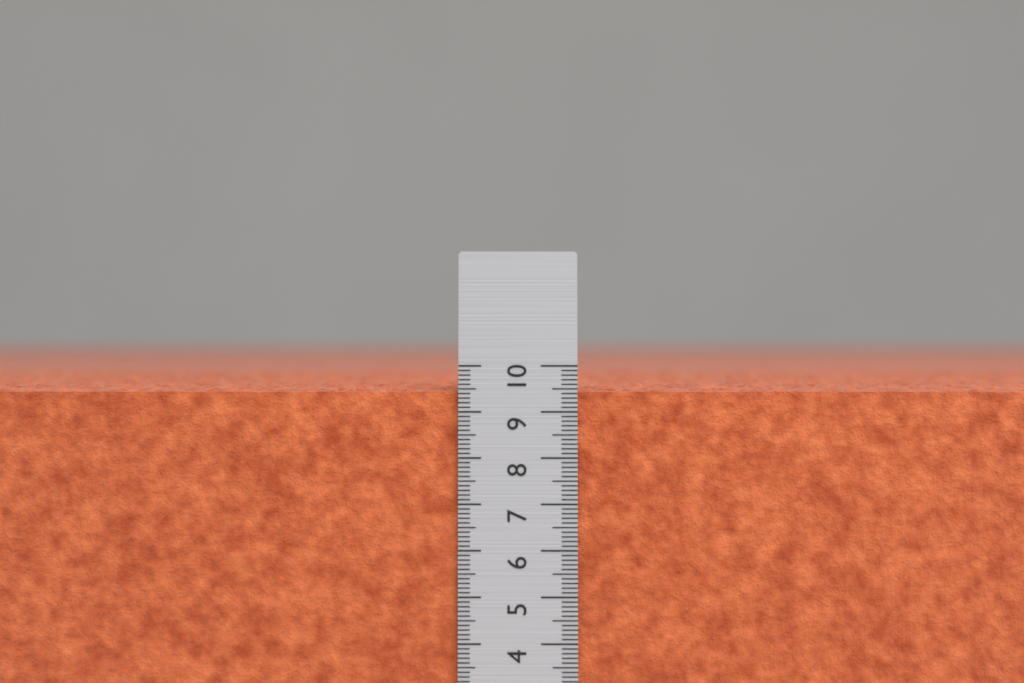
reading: 9.5 cm
